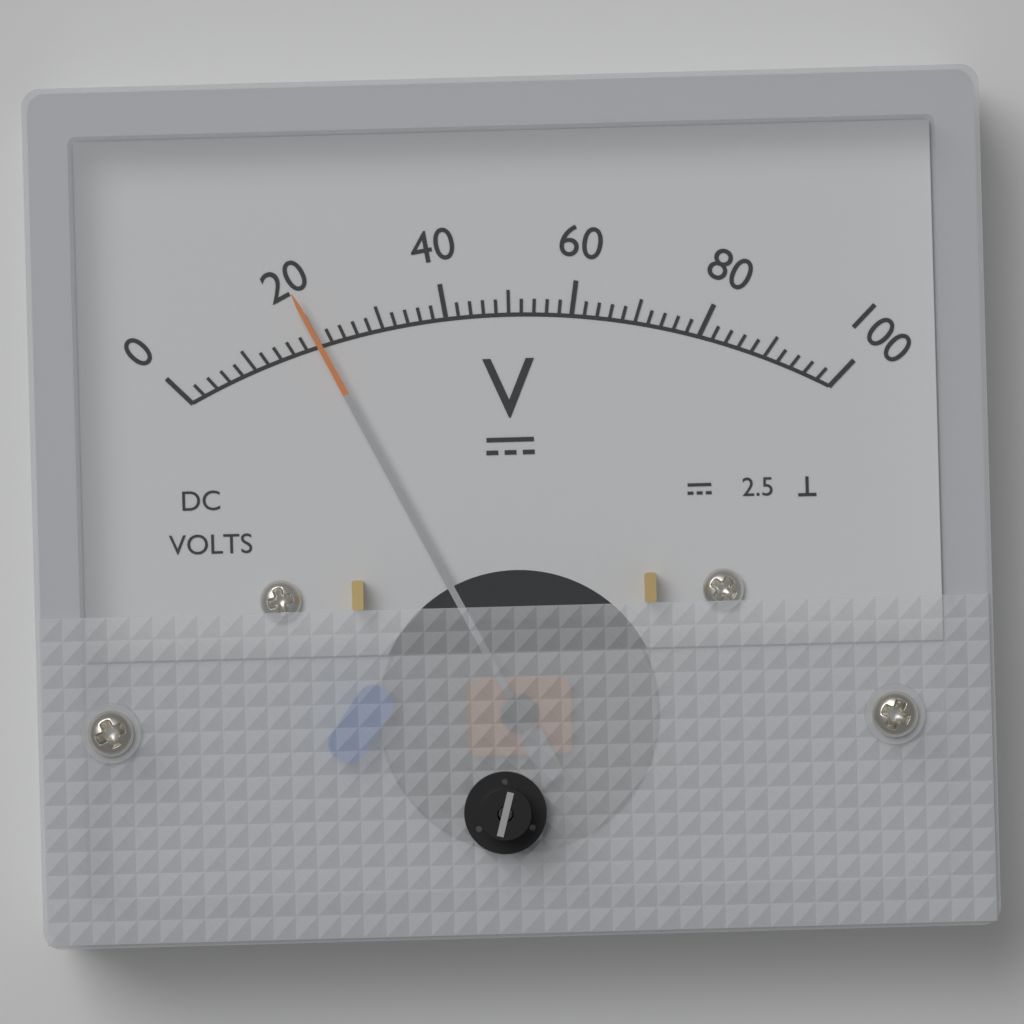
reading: 20 V
